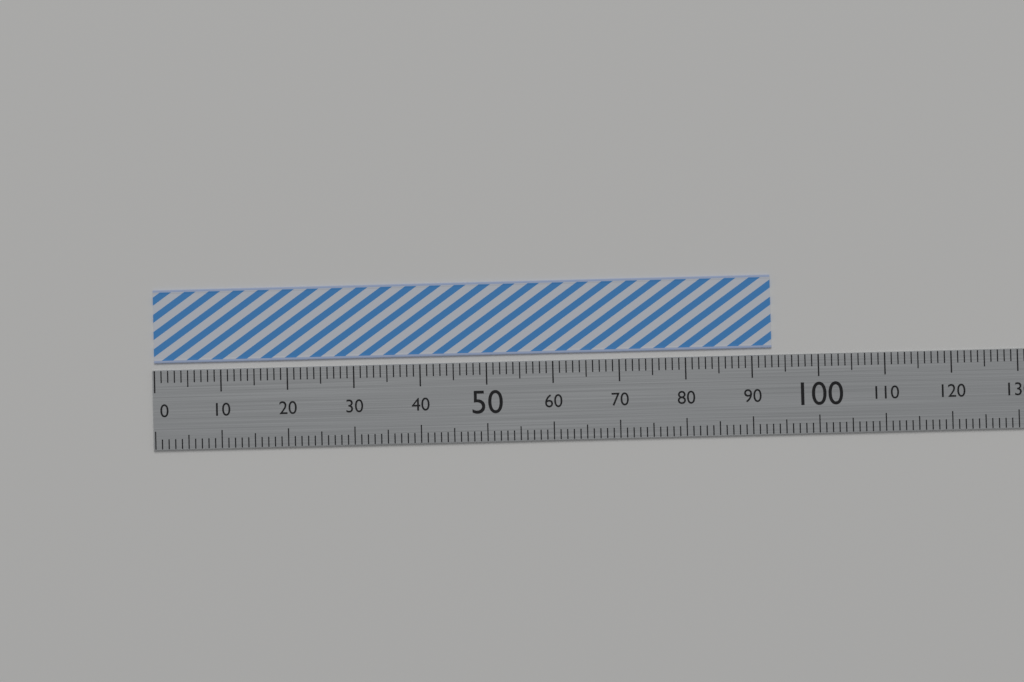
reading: 93 (no unit)
